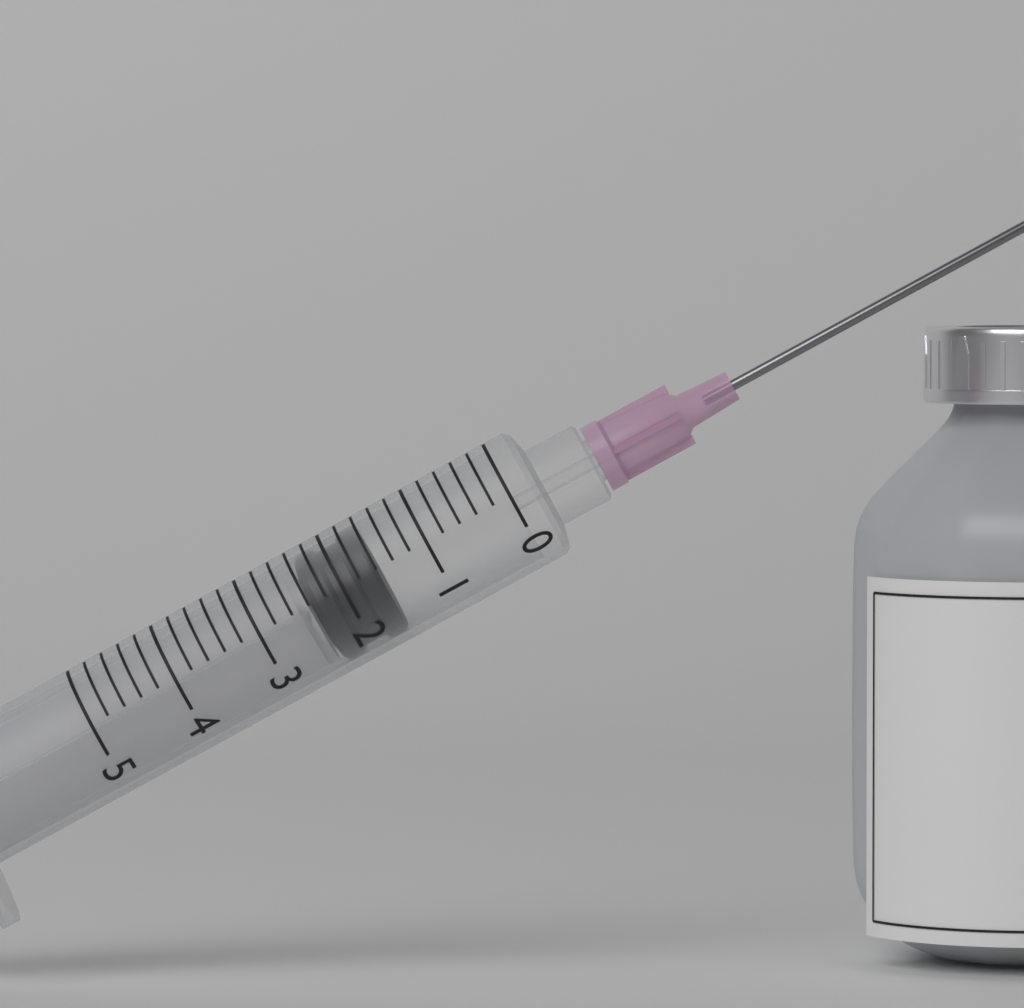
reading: 1.6 (no unit)
